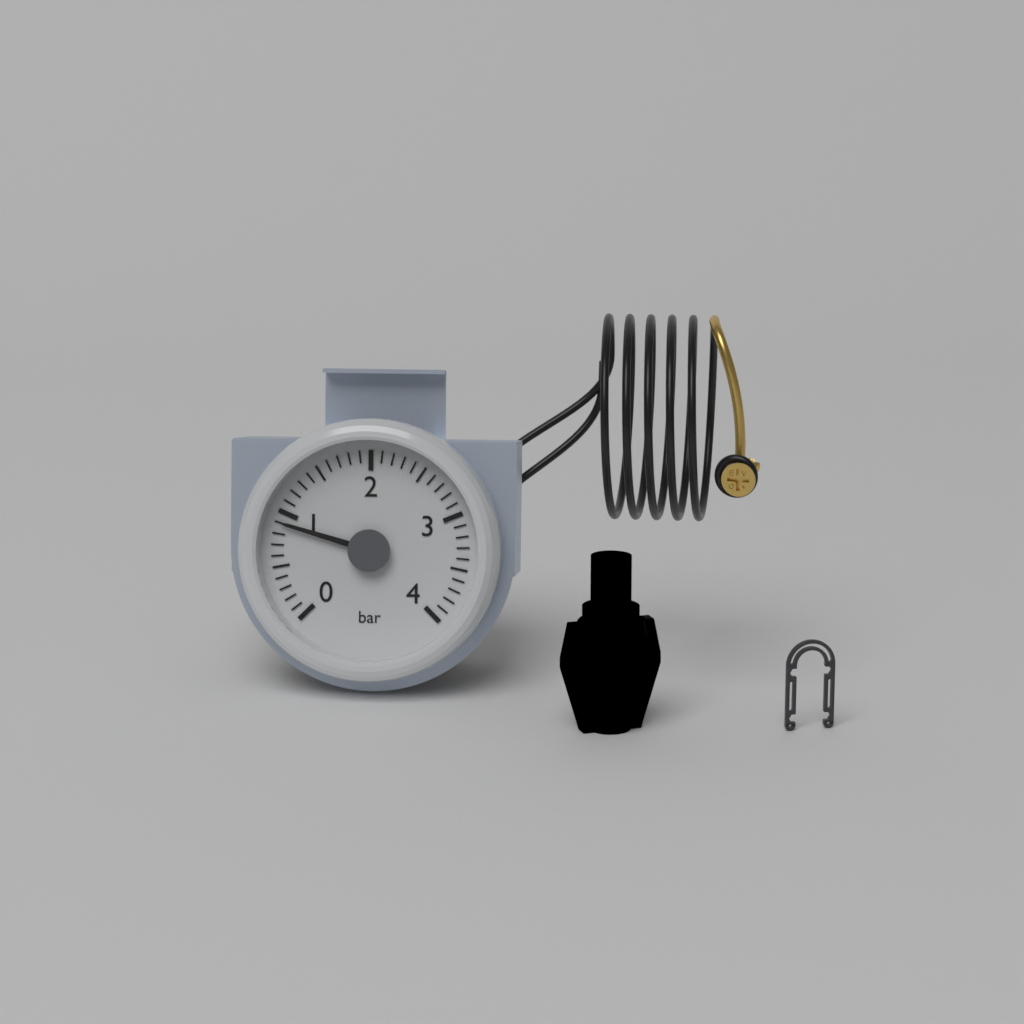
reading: 0.9 bar
